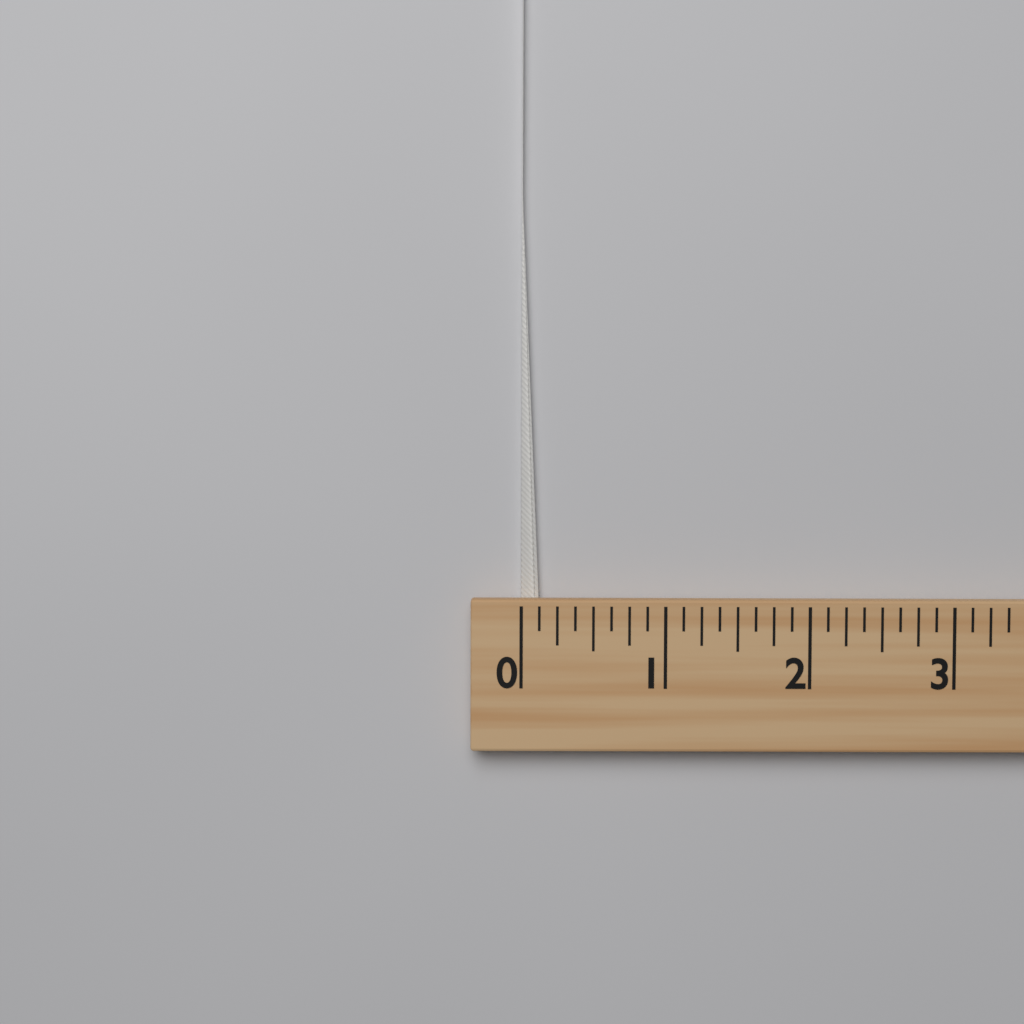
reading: 0.125 (no unit)
